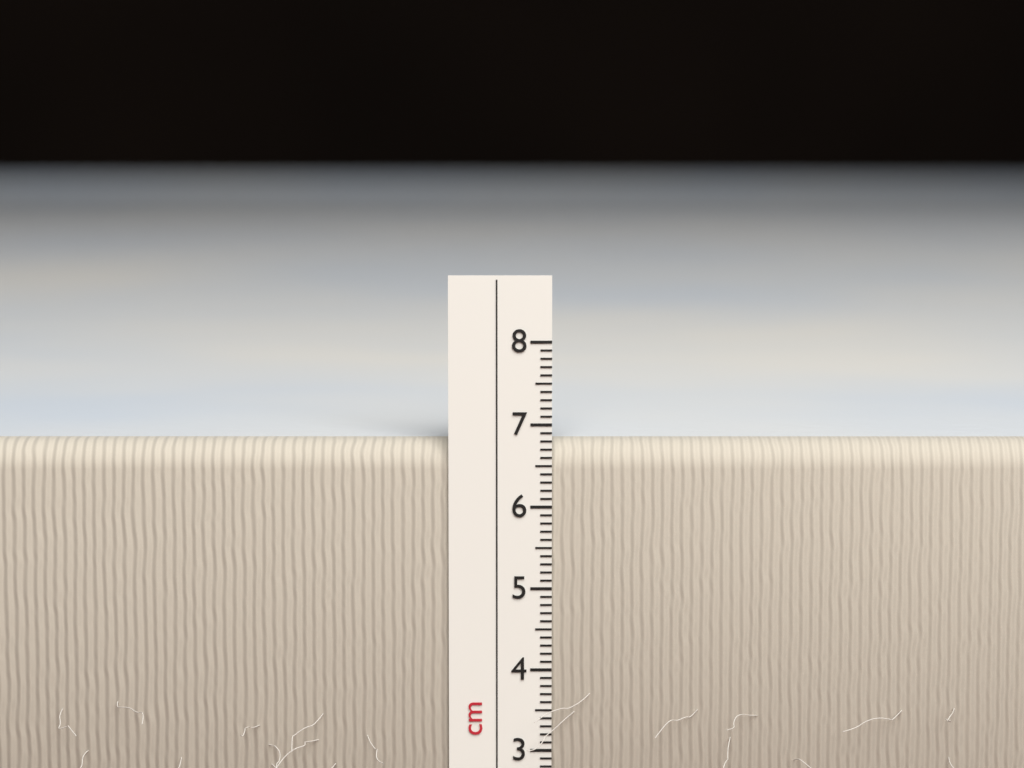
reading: 6.8 cm
